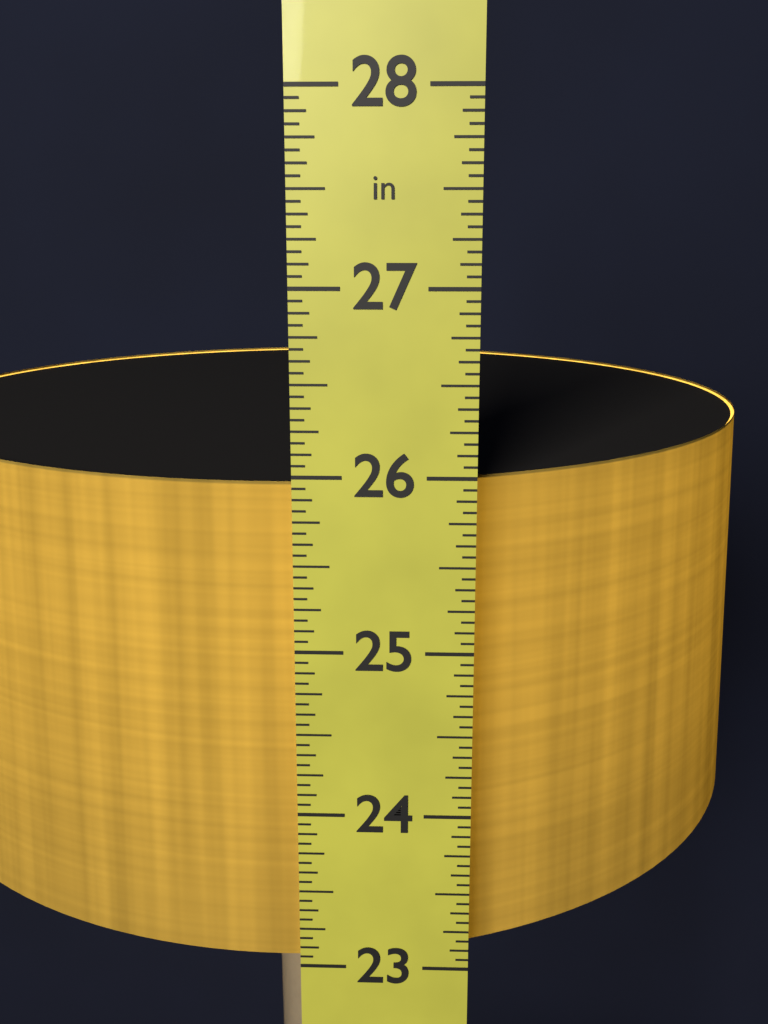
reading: 25.9375 in
